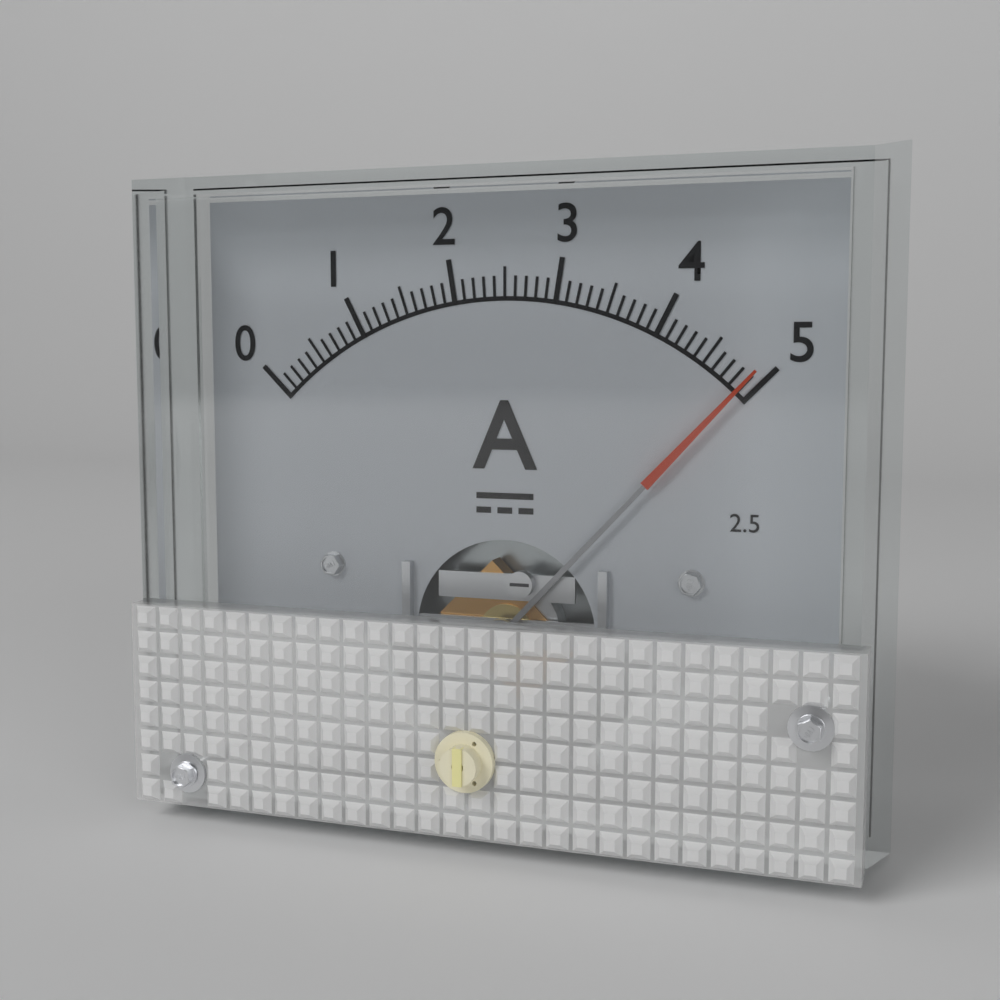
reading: 4.9 A
